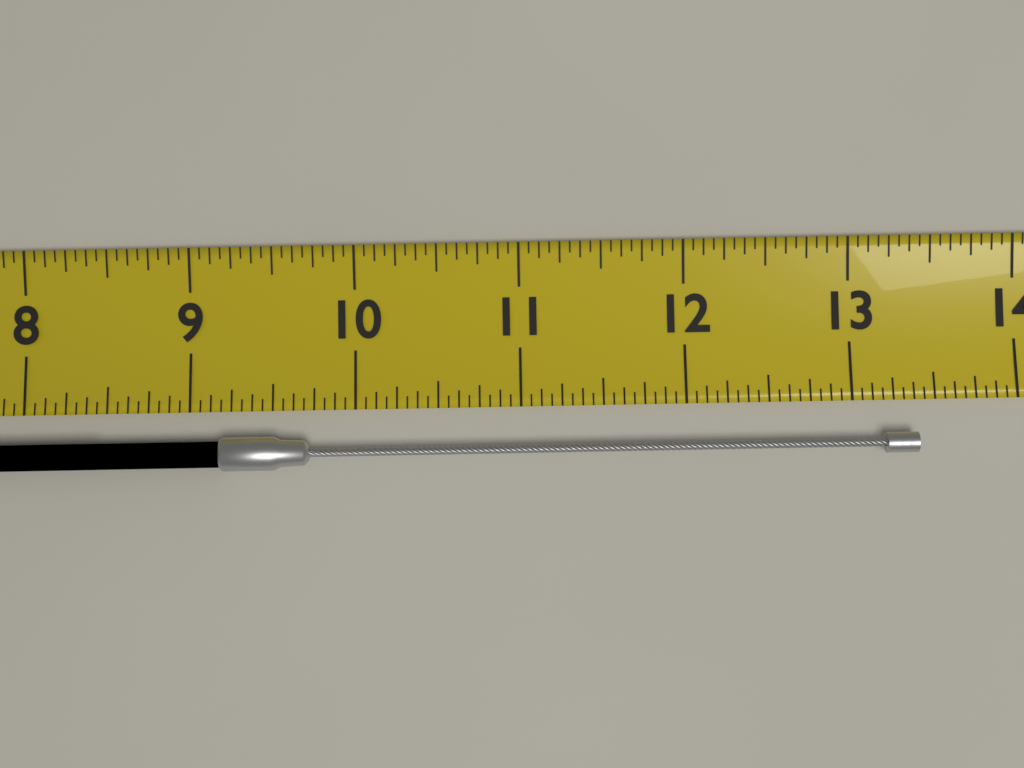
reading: 13.3750 (no unit)
